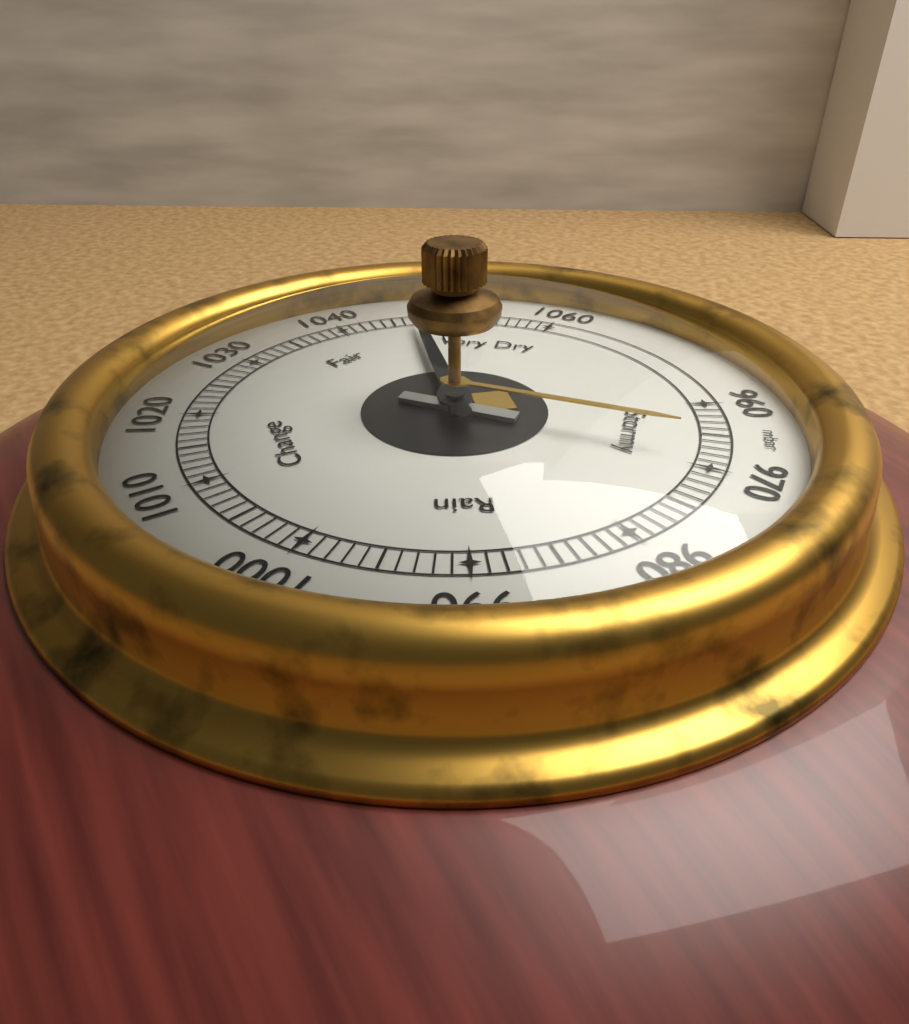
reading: 1047 mbar
